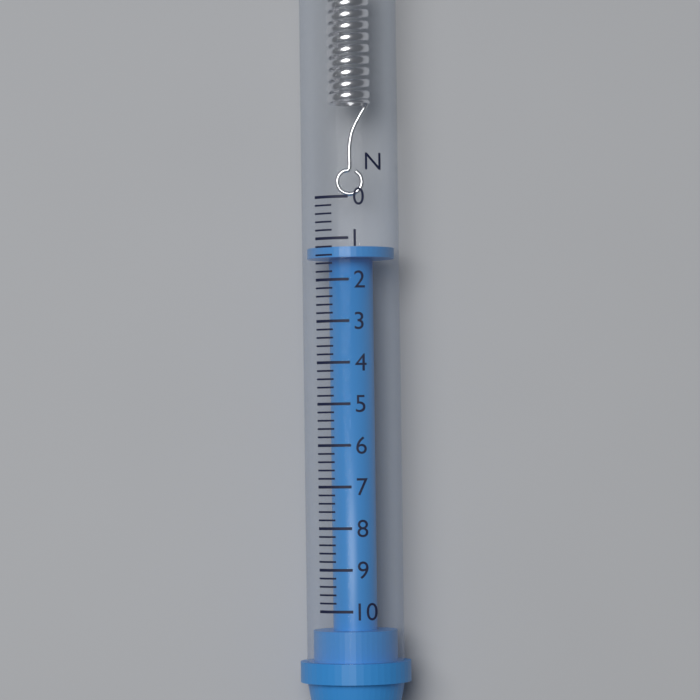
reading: 1.2 N
